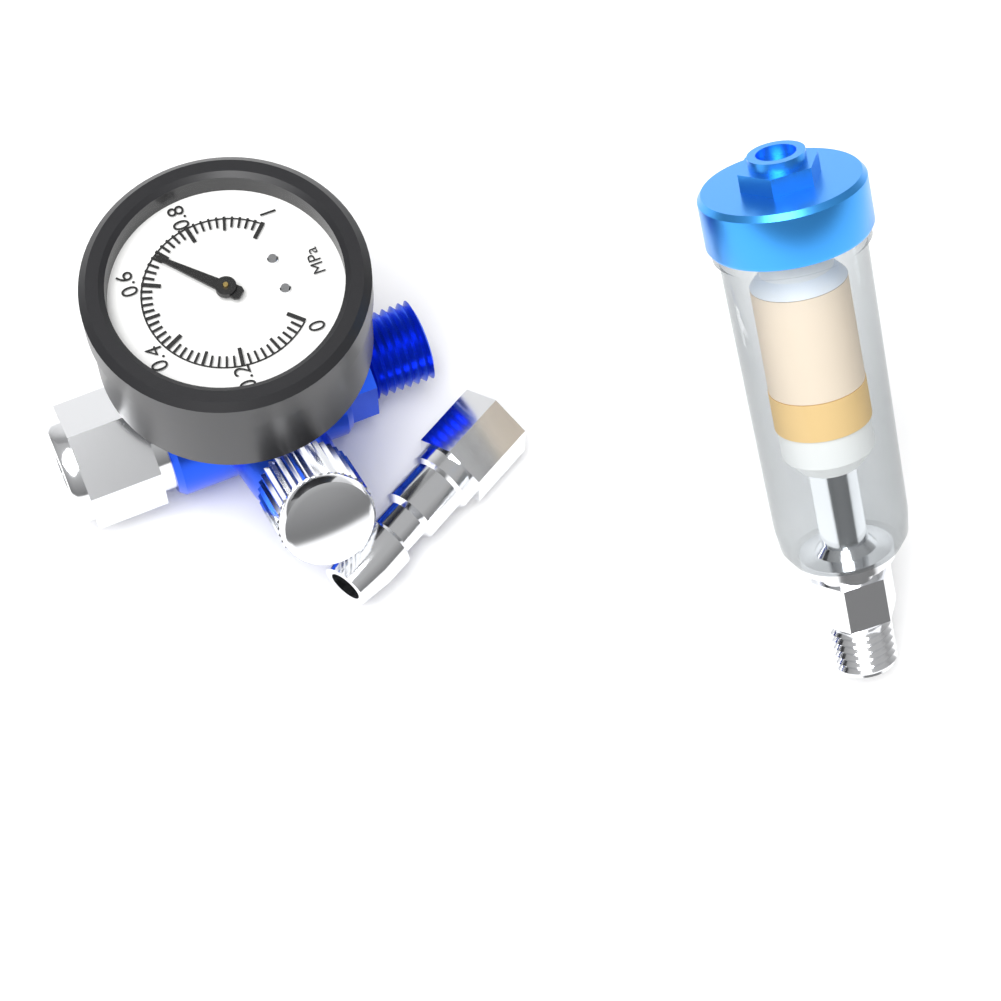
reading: 0.68 MPa
